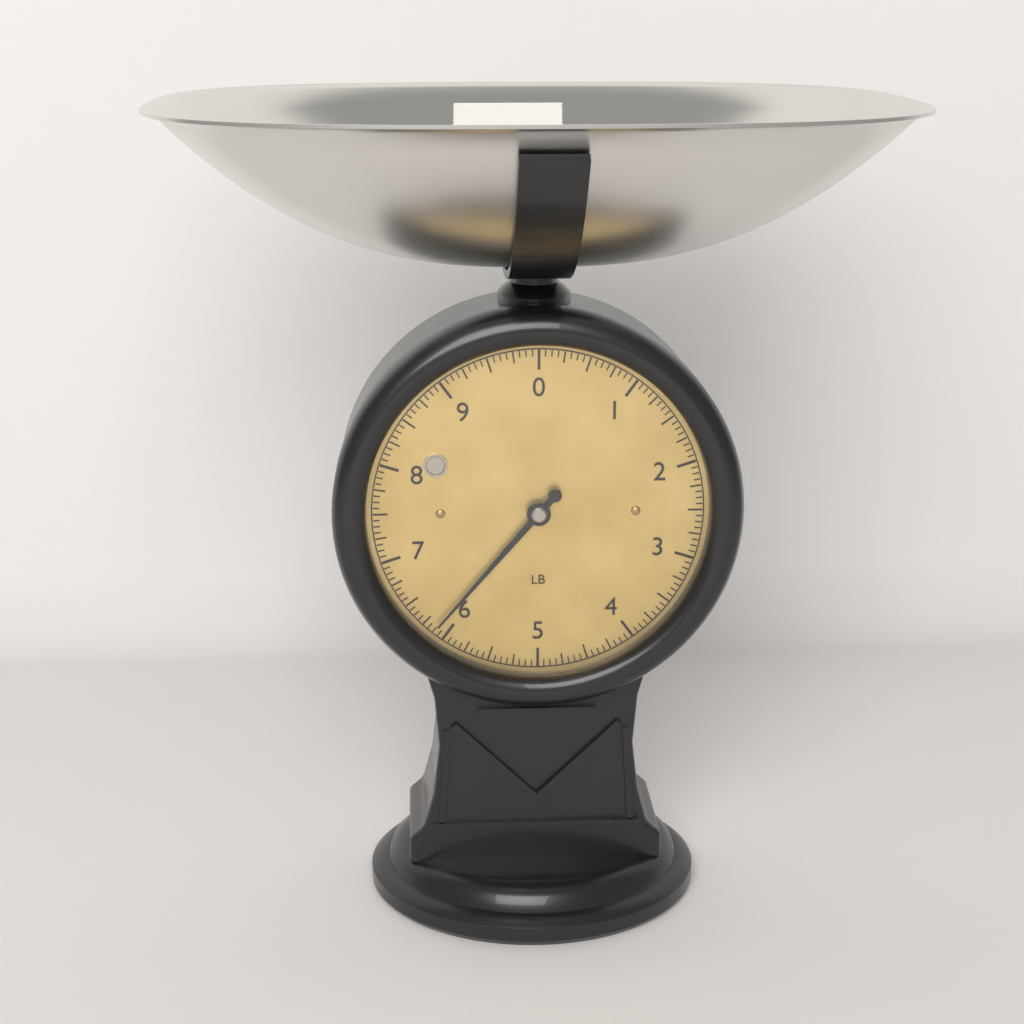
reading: 6.1250 lb
